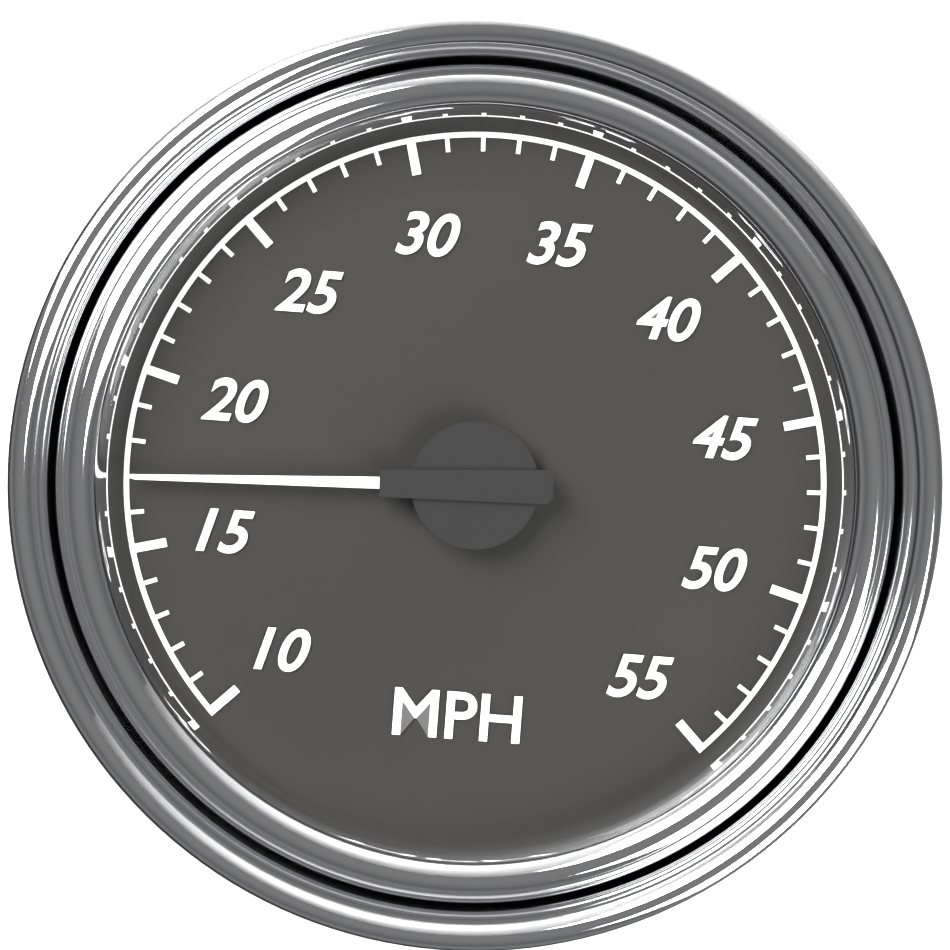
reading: 17 MPH
